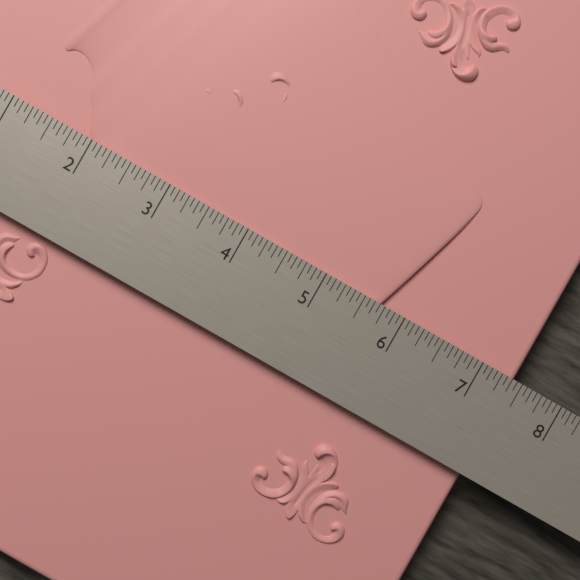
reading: 7.4375 in
